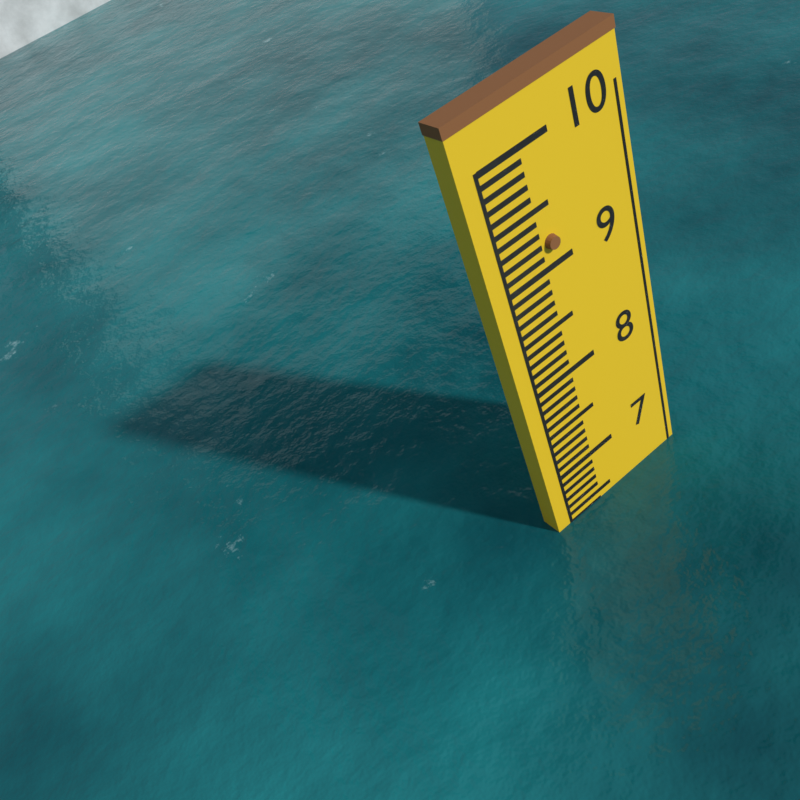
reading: 6.4 (no unit)
